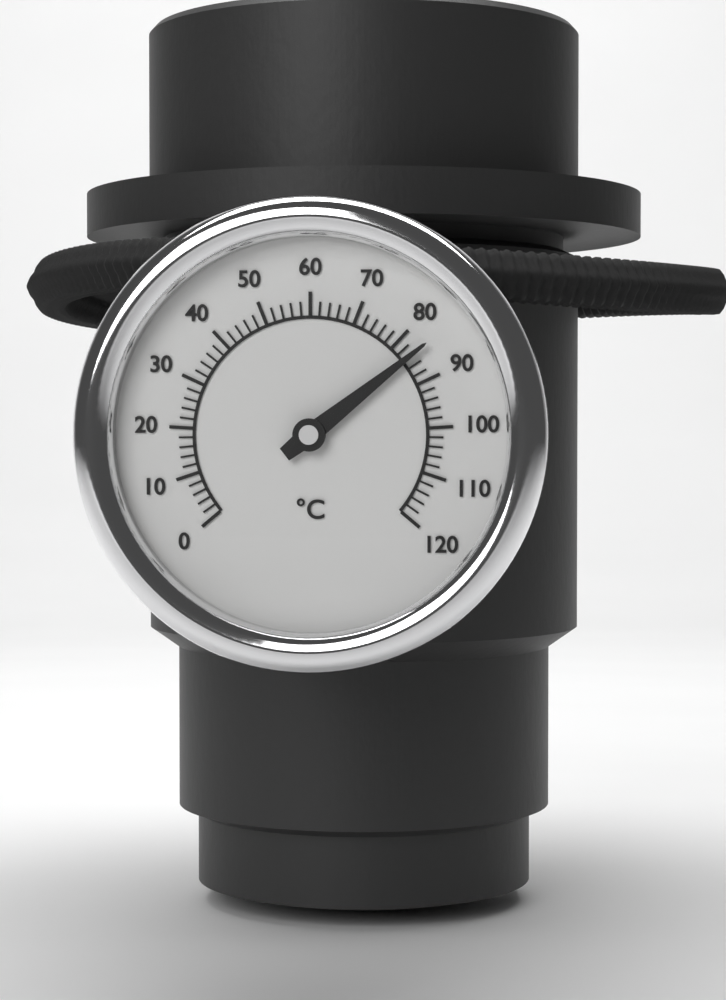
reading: 84 °C
